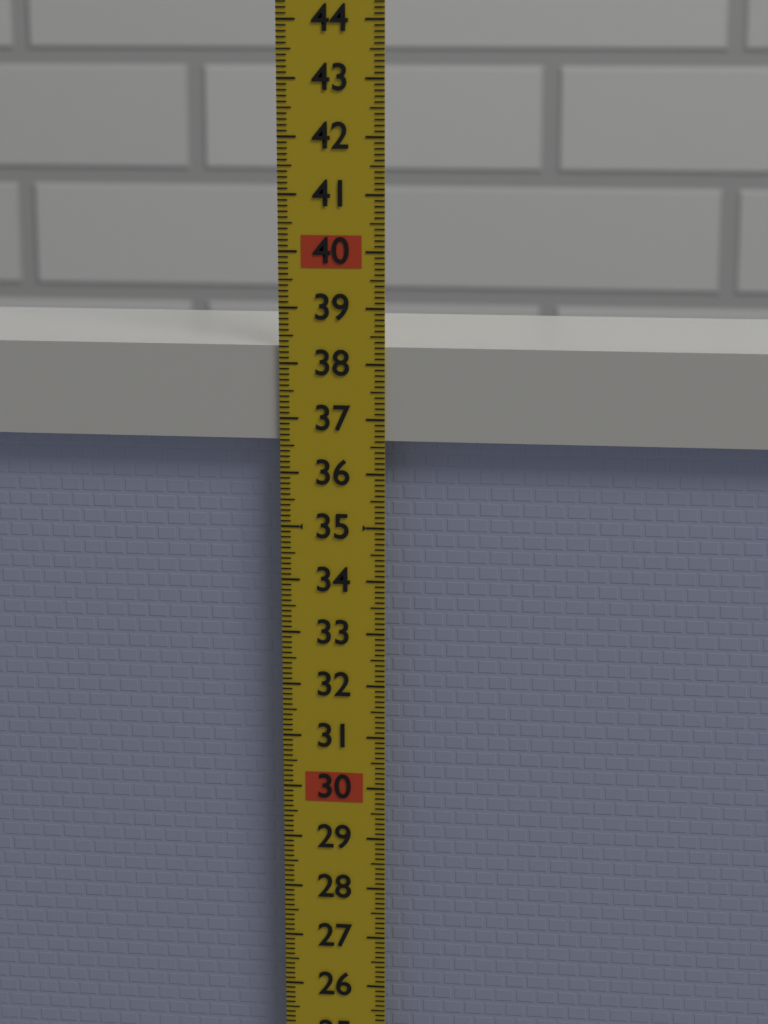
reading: 38.3 (no unit)
